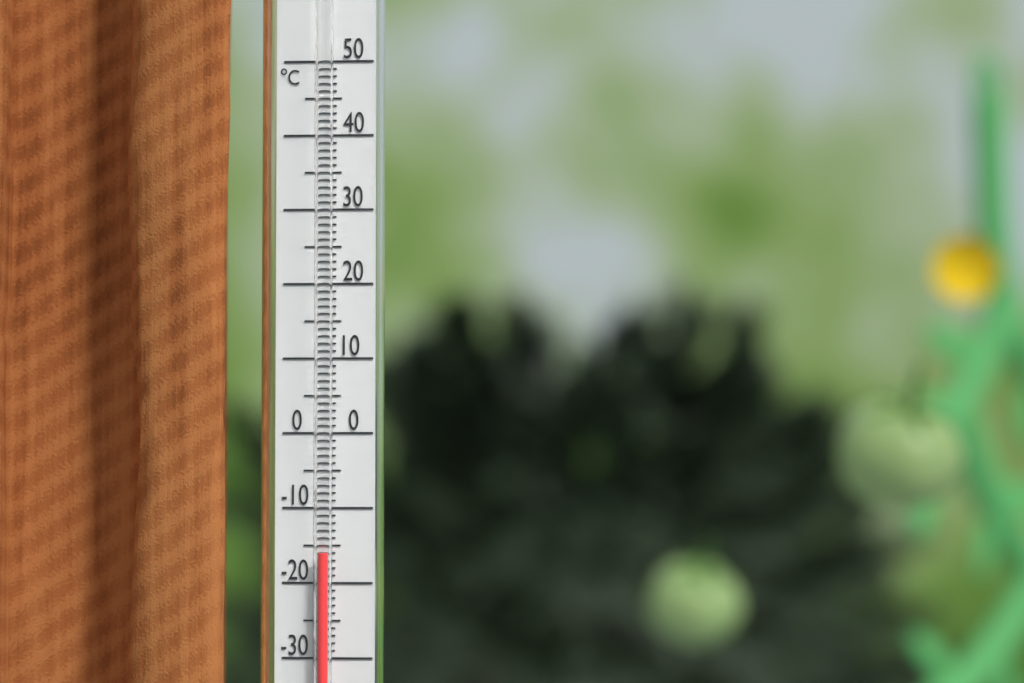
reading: -16 °C
